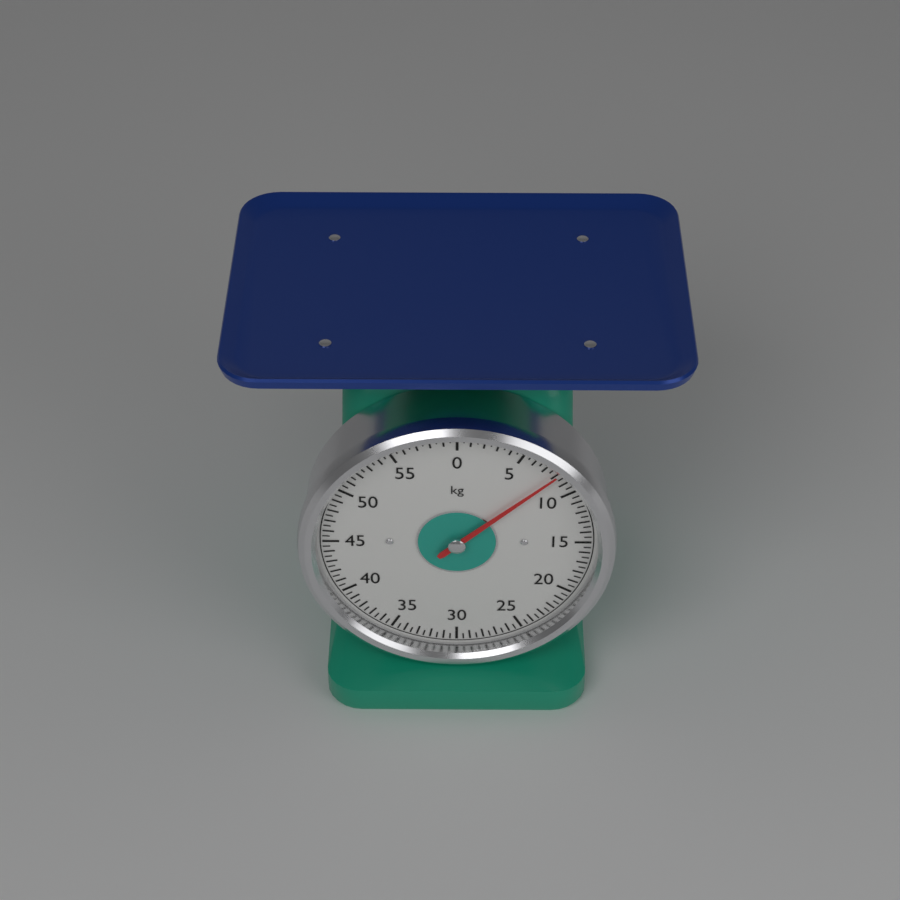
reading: 8.0 kg
